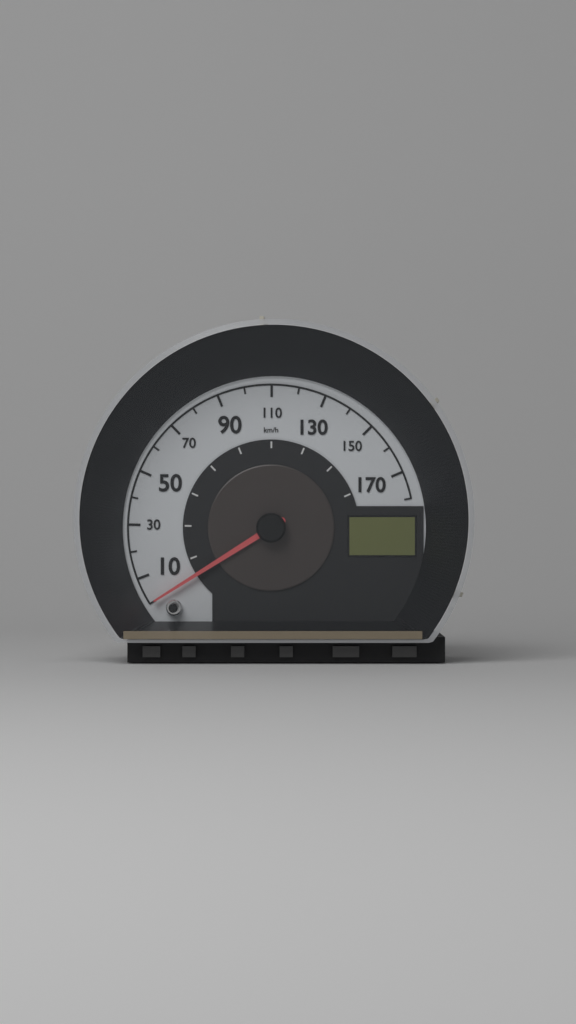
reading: 0 km/h
